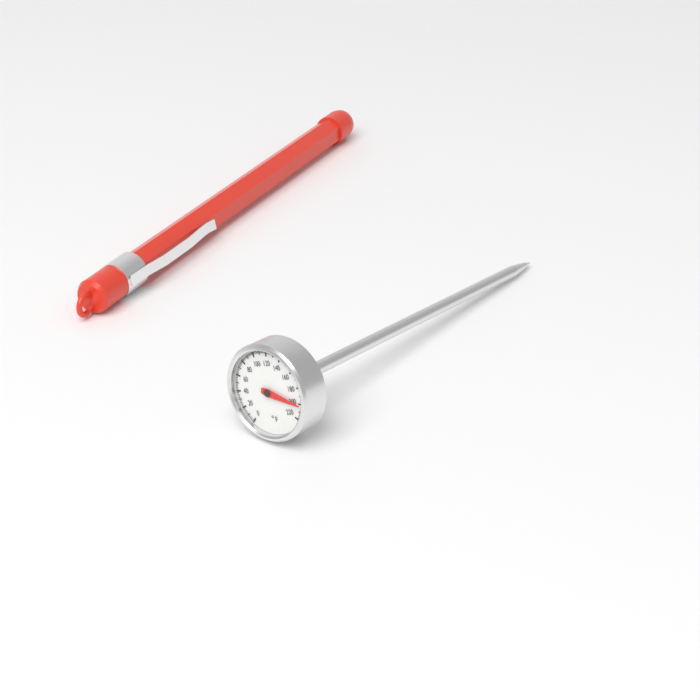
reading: 202 °F
